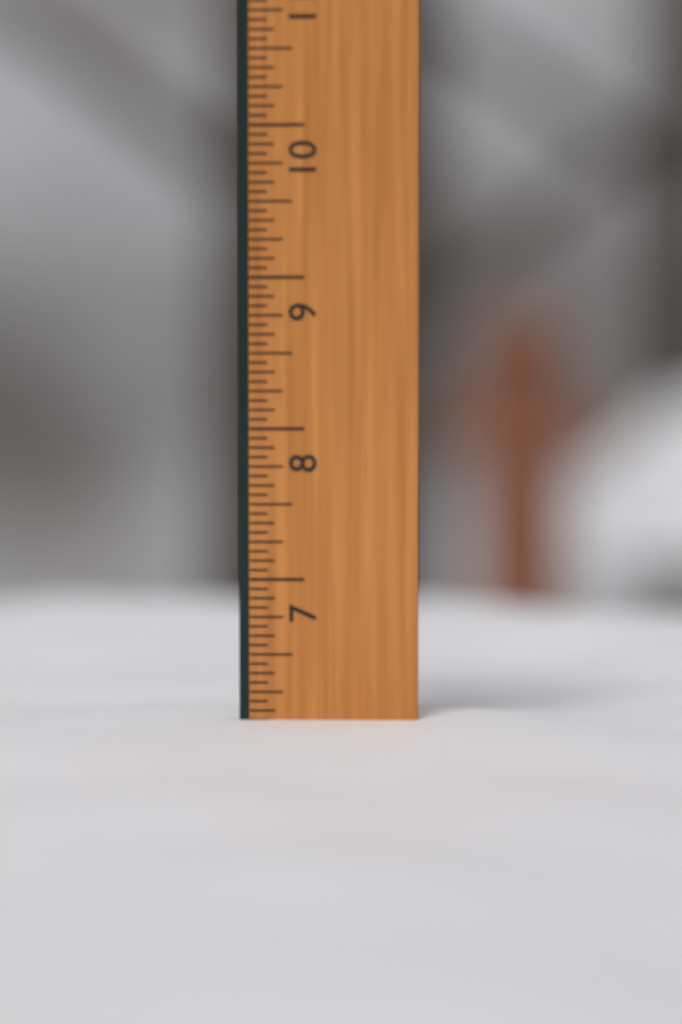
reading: 6.0625 in
